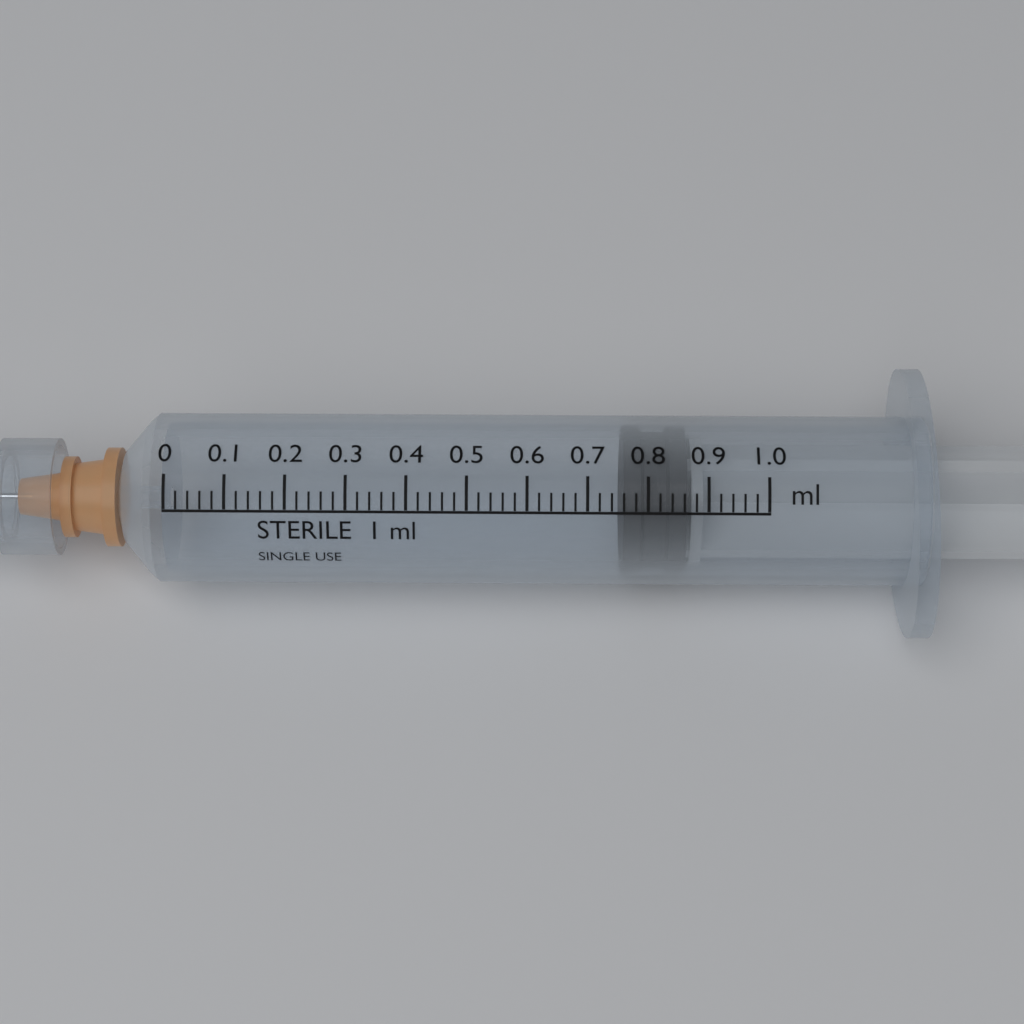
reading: 0.76 ml
